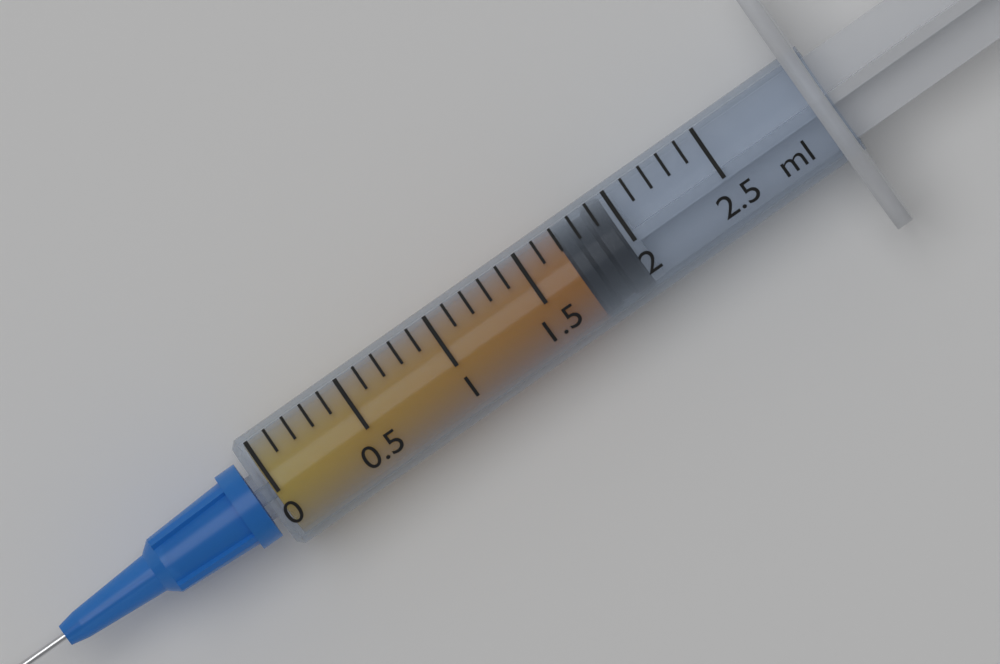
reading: 1.7 ml
